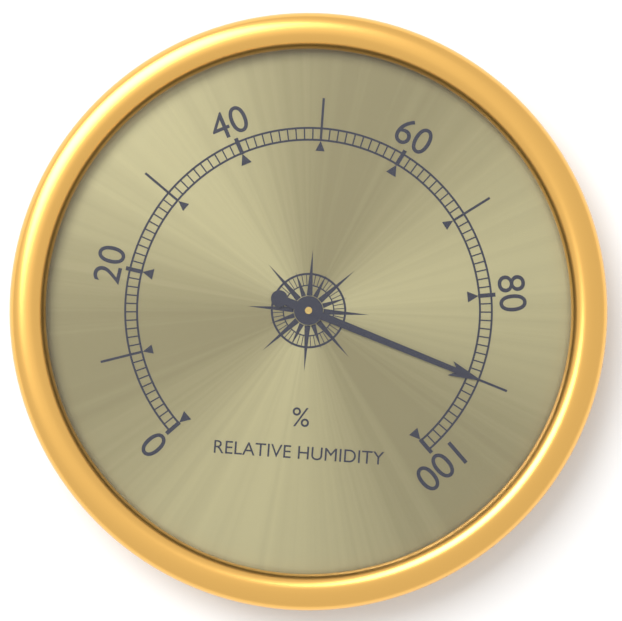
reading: 90 %
